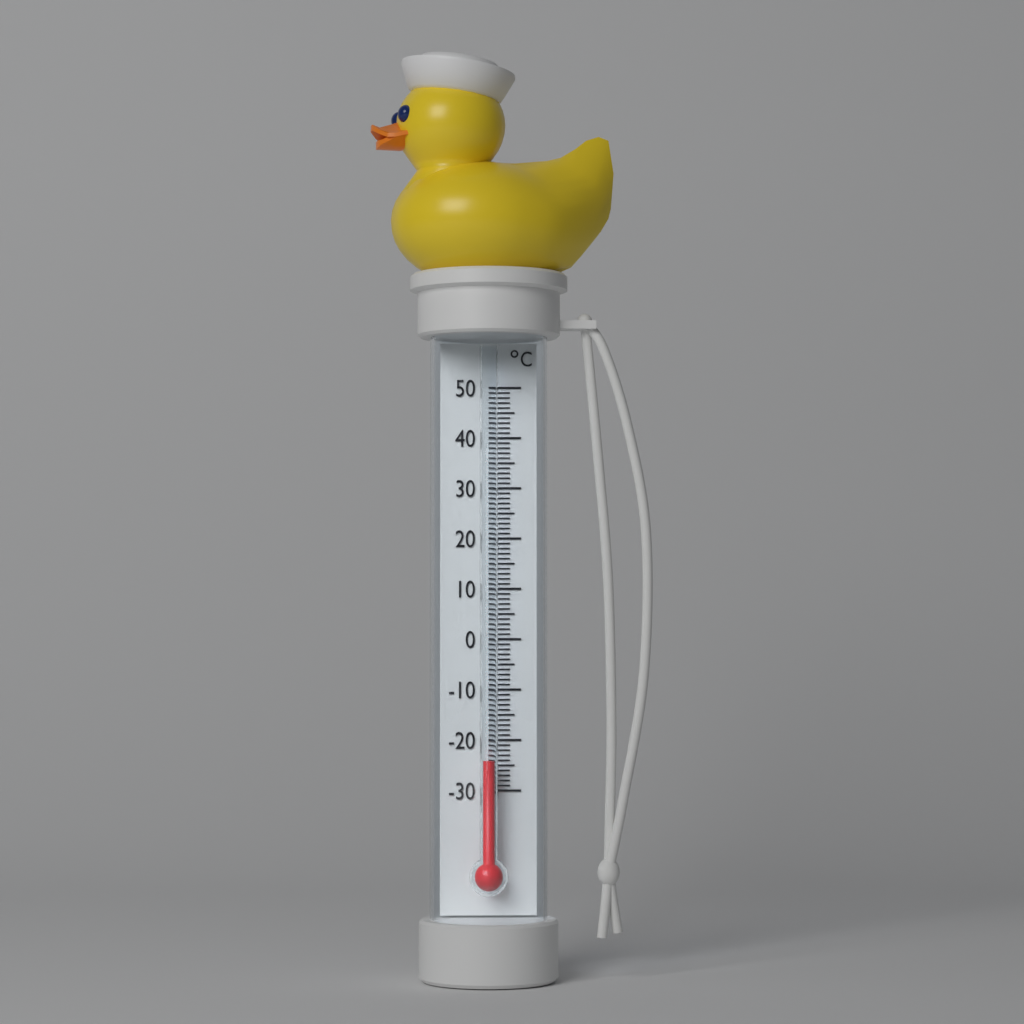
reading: -24 °C
